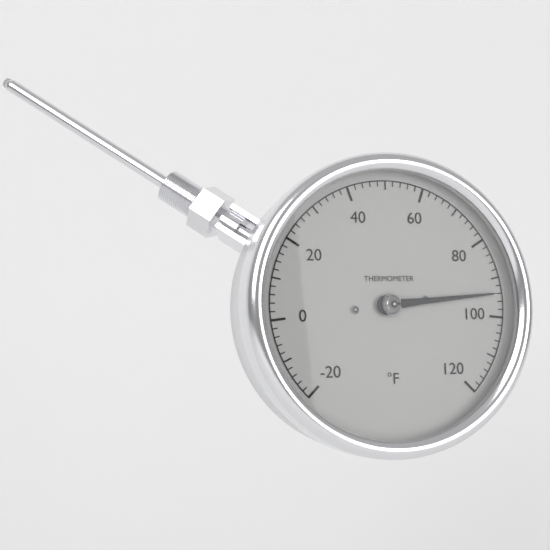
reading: 94 °F
